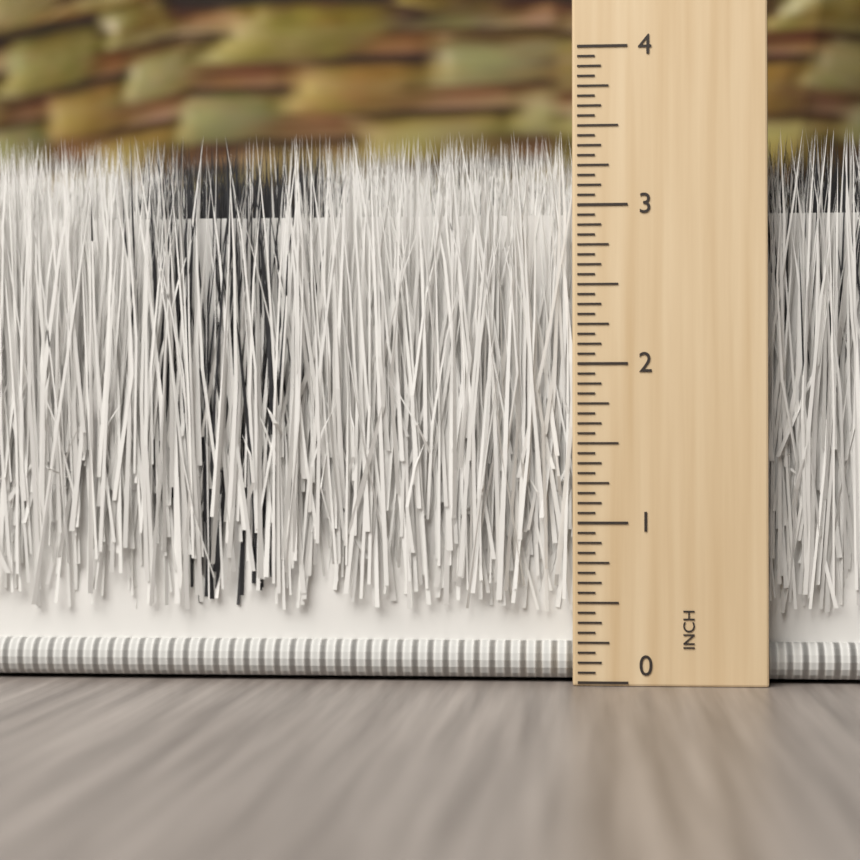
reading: 3.5000 inch
